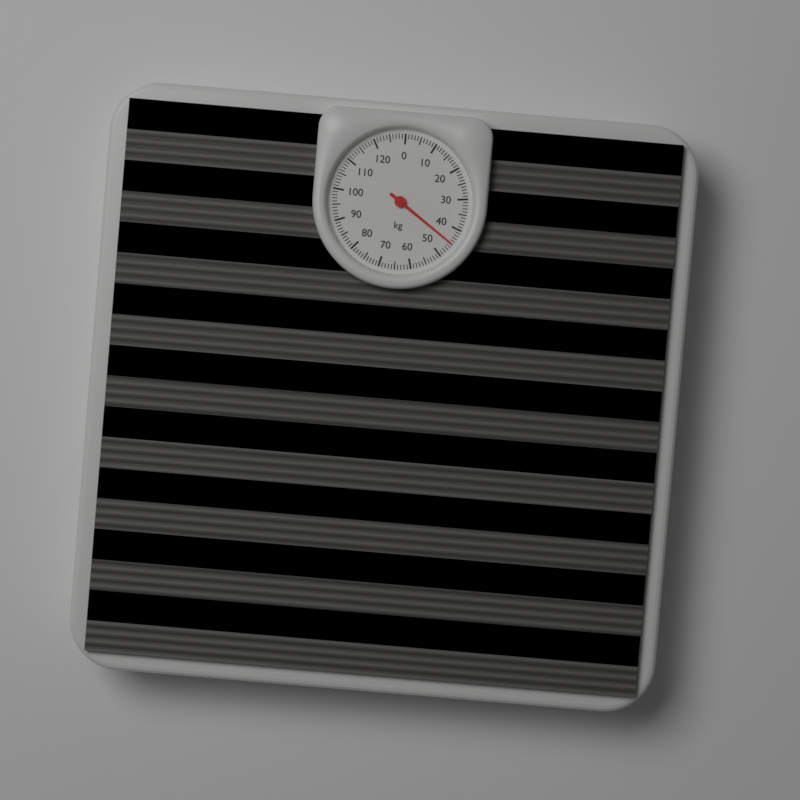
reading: 45 kg
